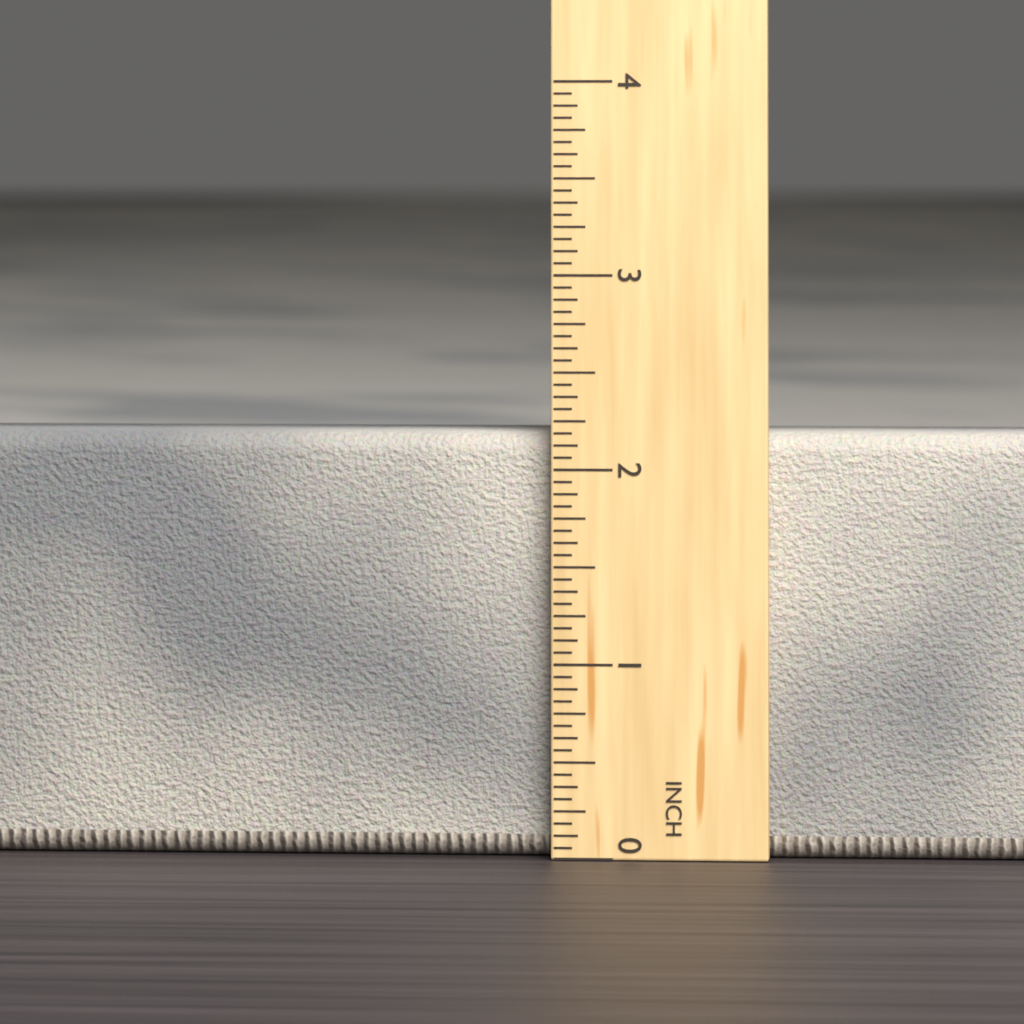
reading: 2.1875 in
